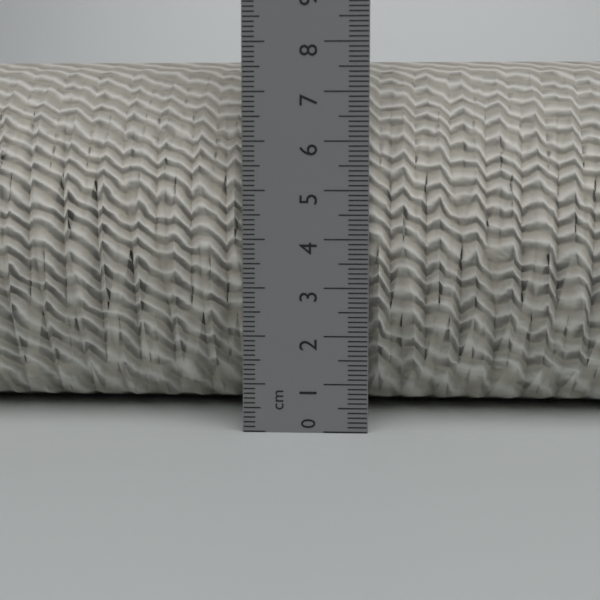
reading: 7.8 cm
